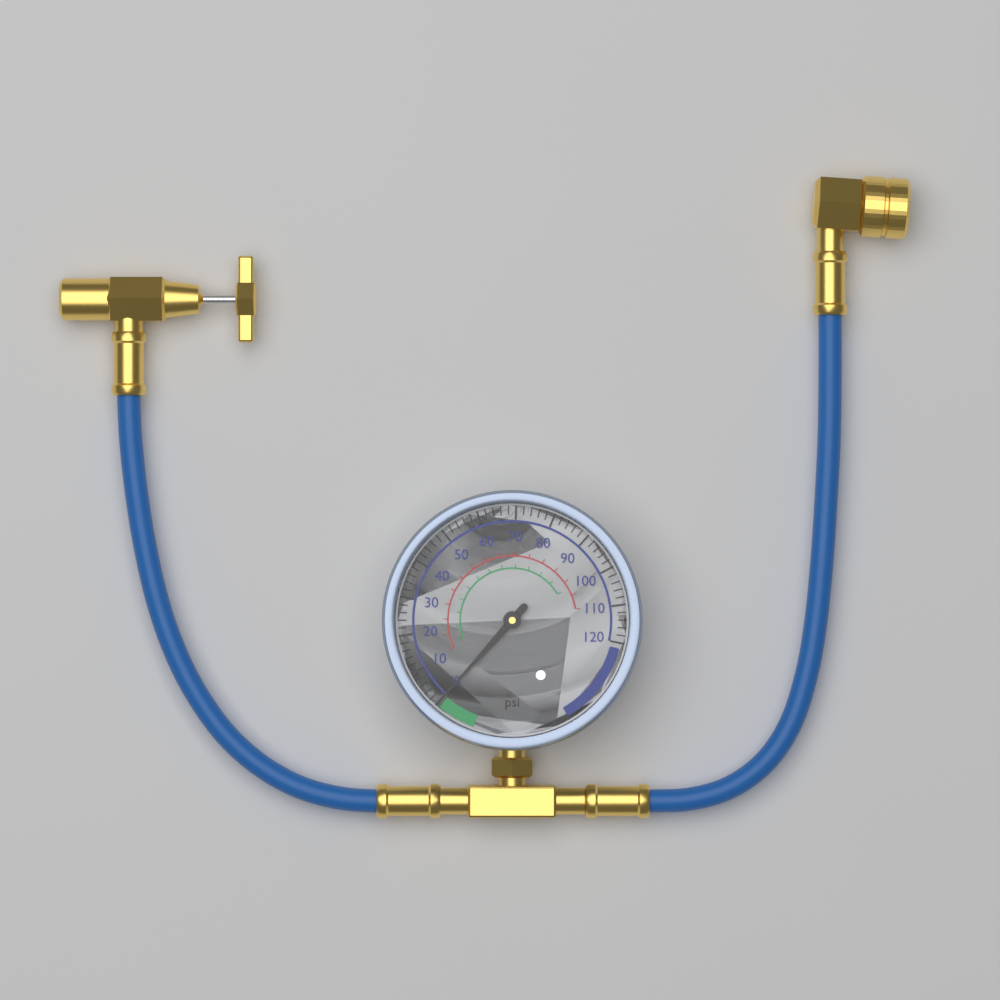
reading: 0 psi
